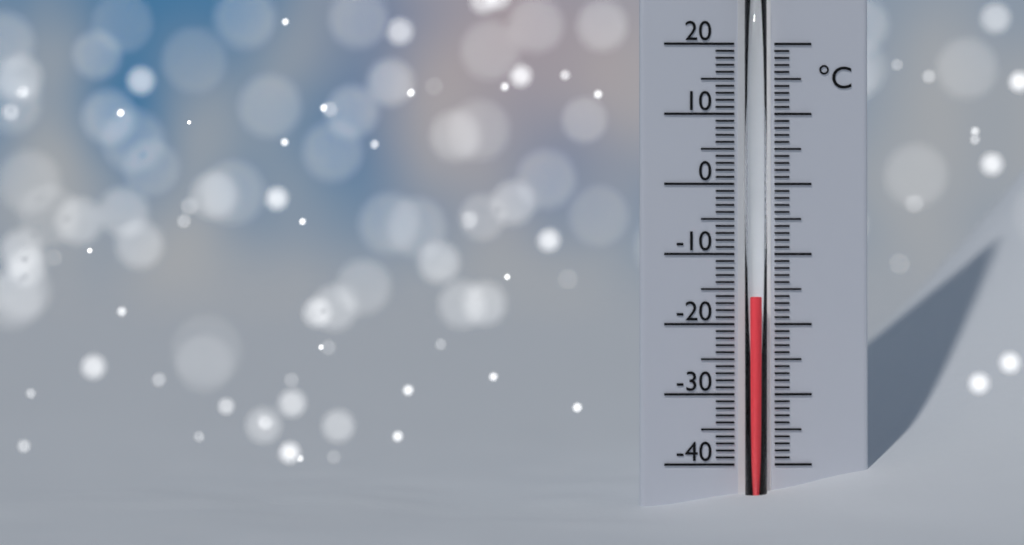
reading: -16 °C
